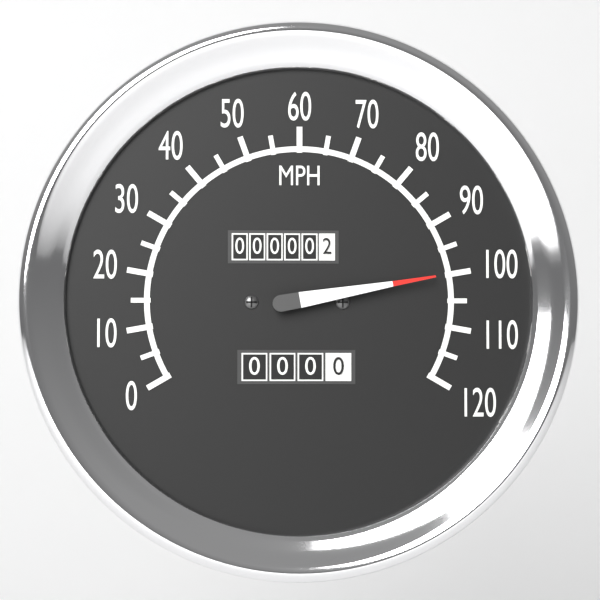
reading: 100 MPH
